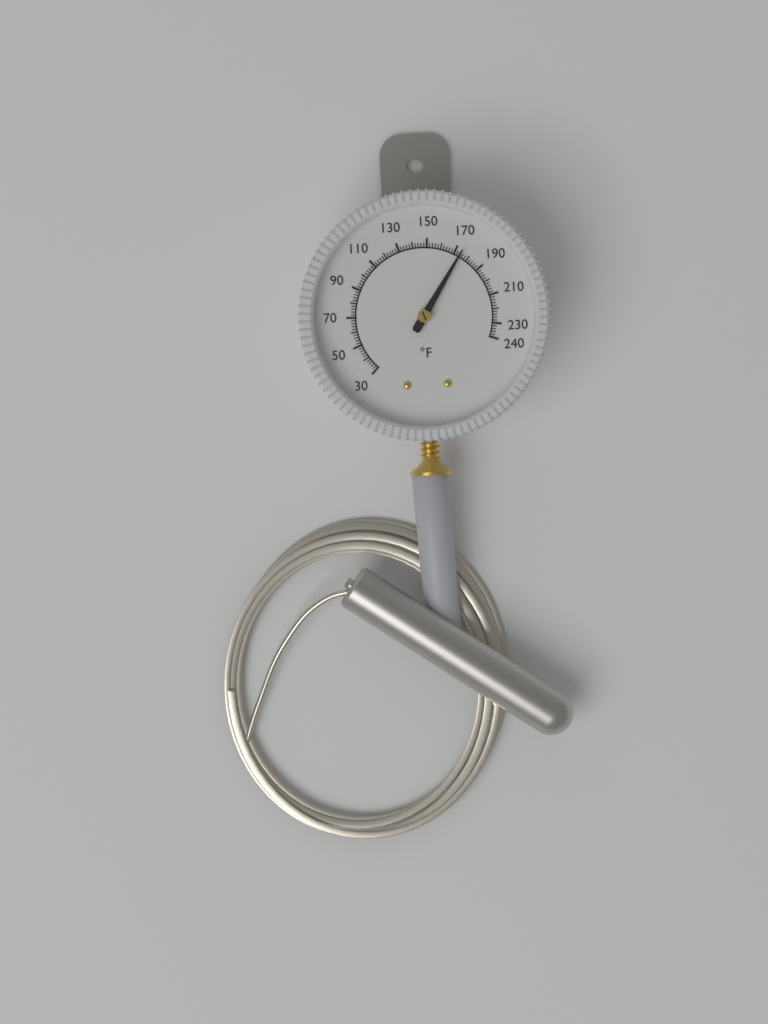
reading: 174 °F
